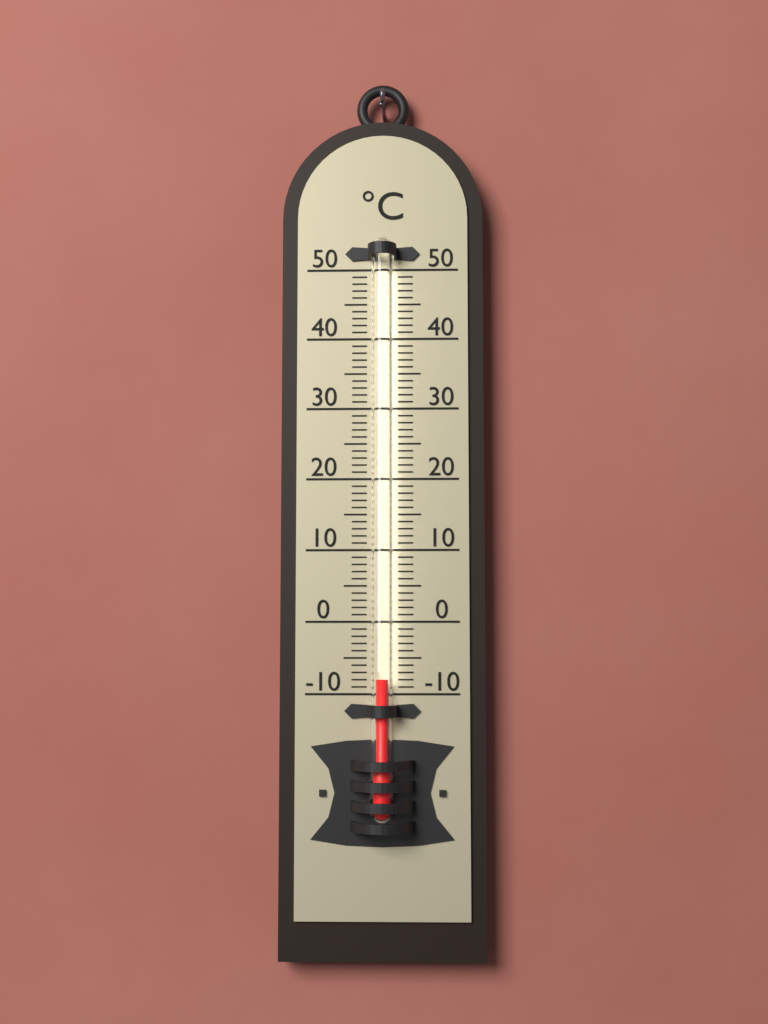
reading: -8 °C
